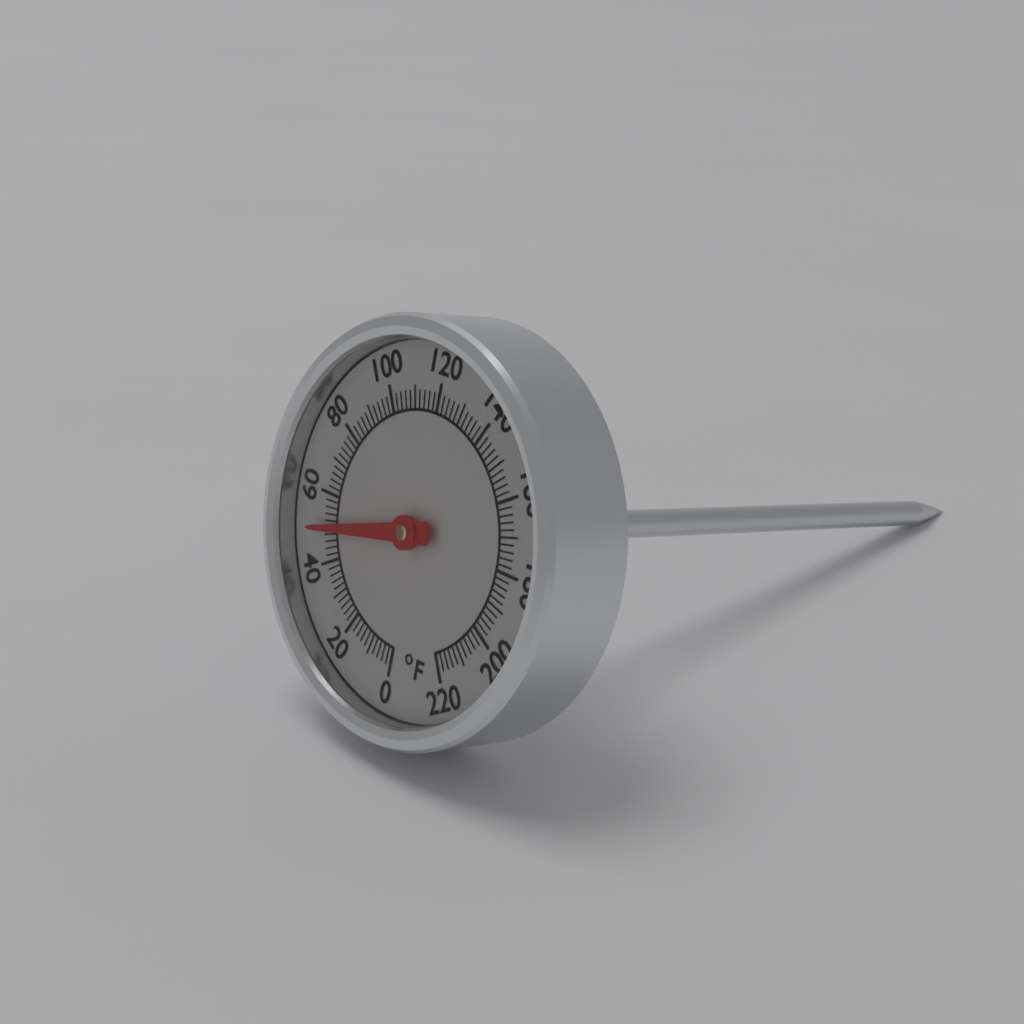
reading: 50 °F
